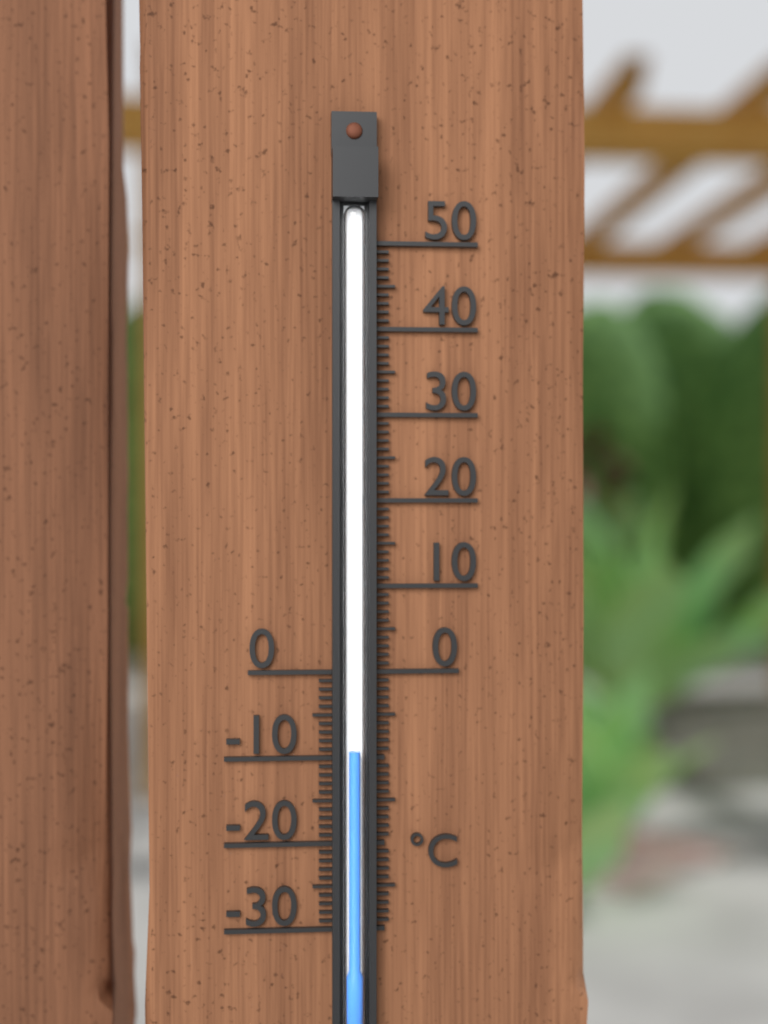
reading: -9 °C
